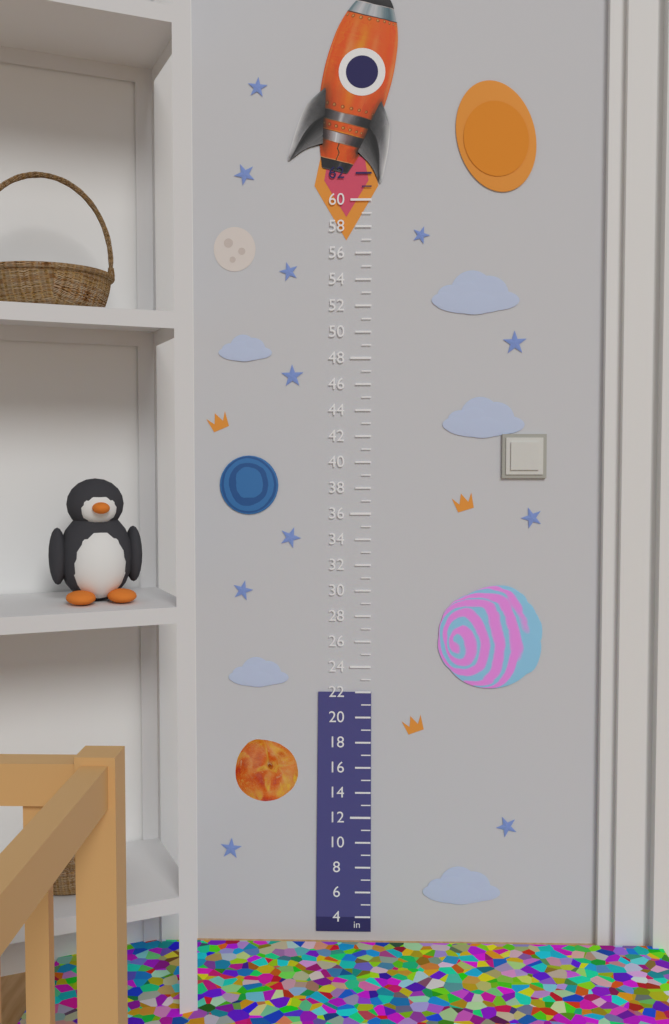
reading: 22 in
